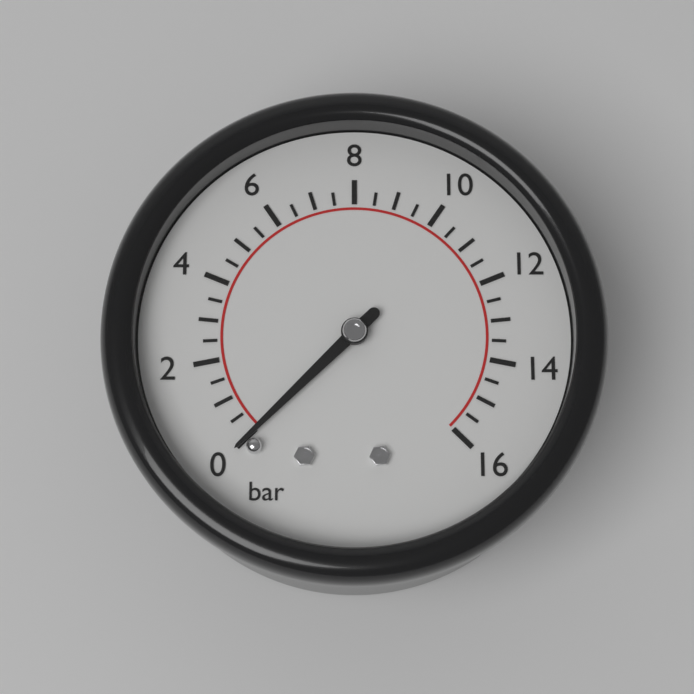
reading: 0.0 bar
